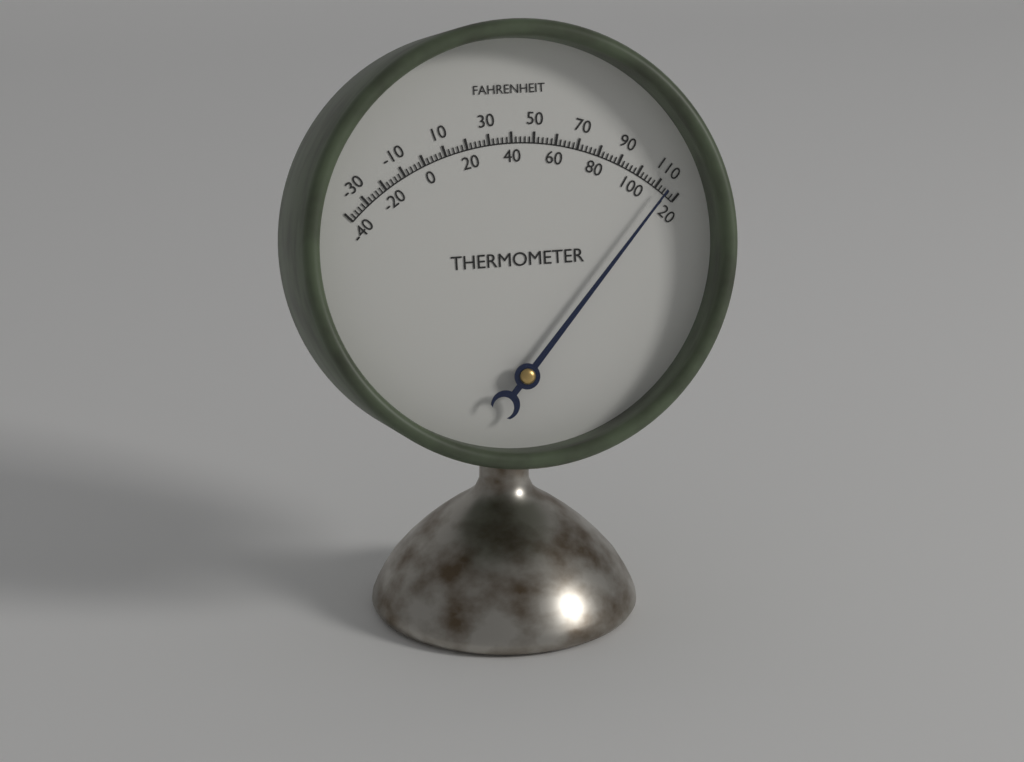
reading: 114 °F
